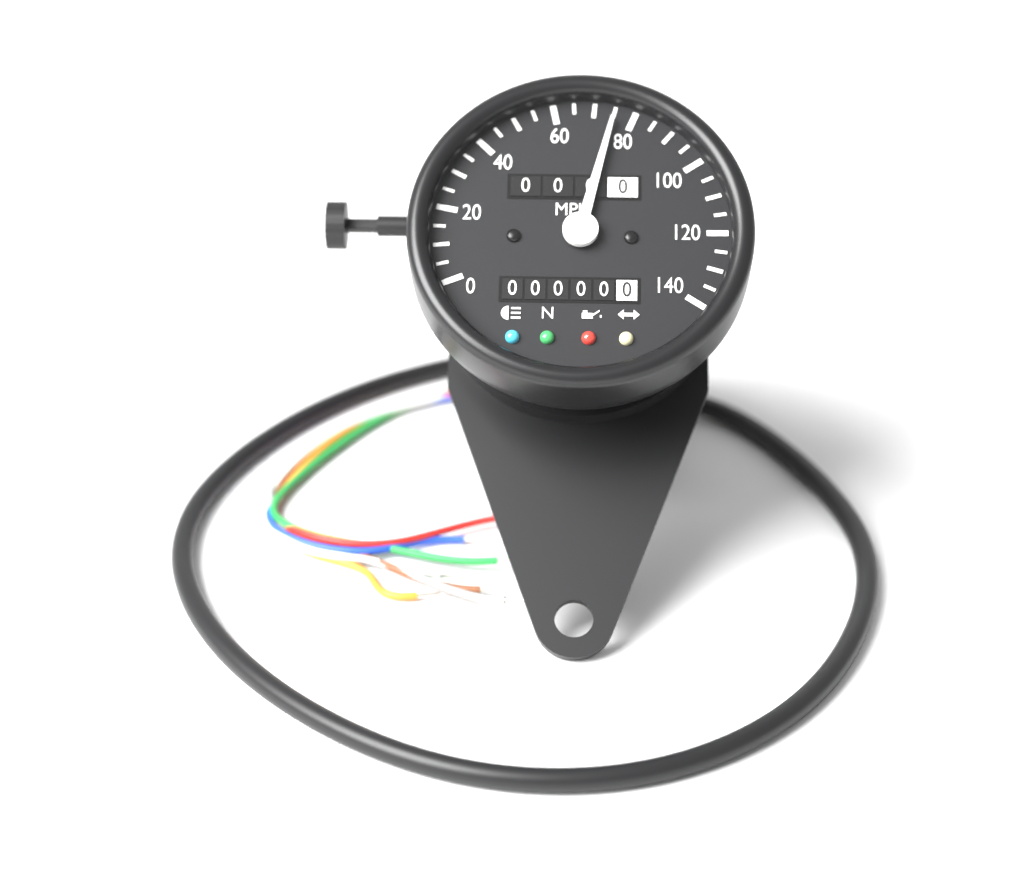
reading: 75 mph
